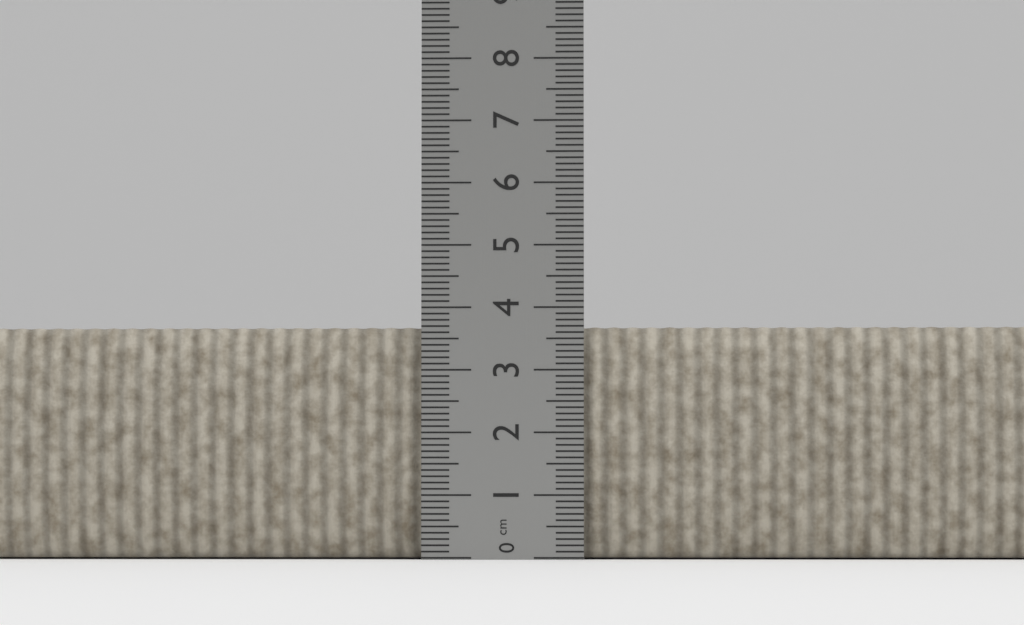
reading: 3.7 cm
